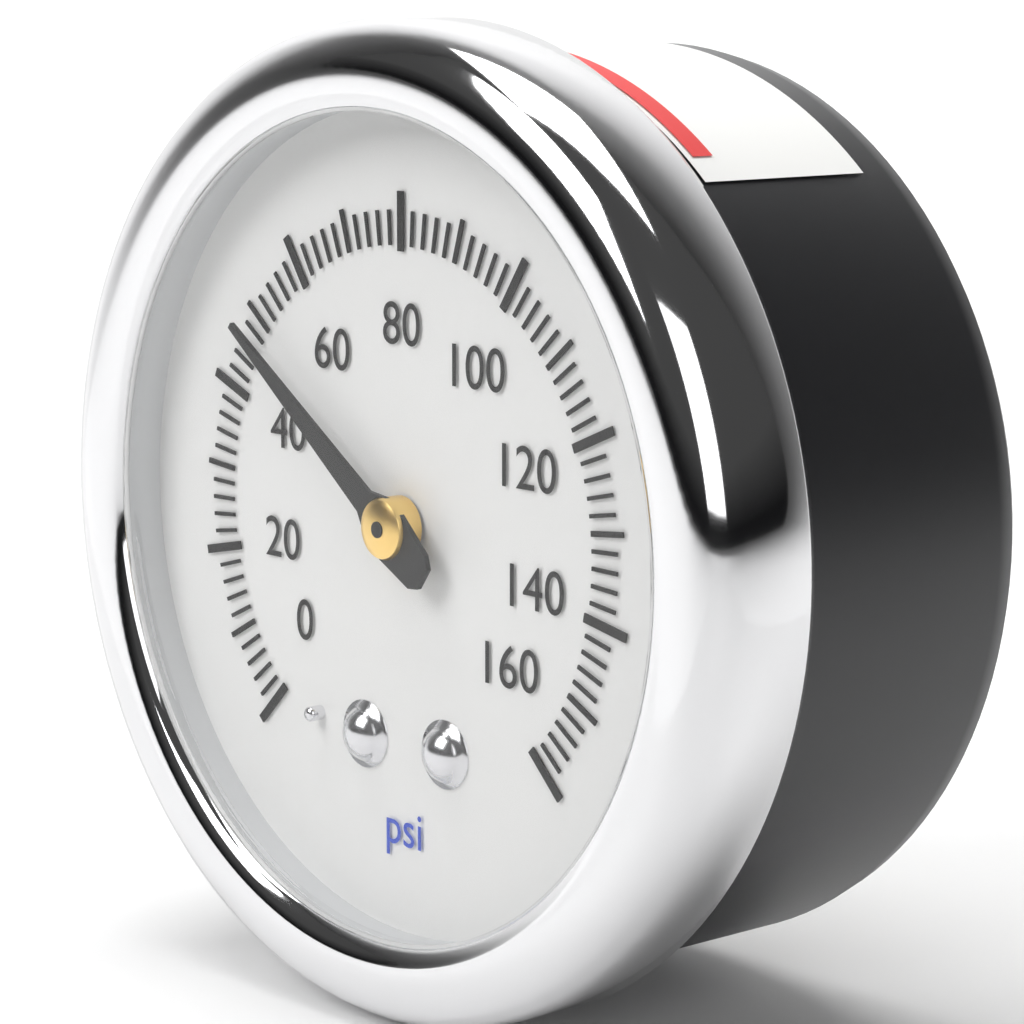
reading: 48 psi
